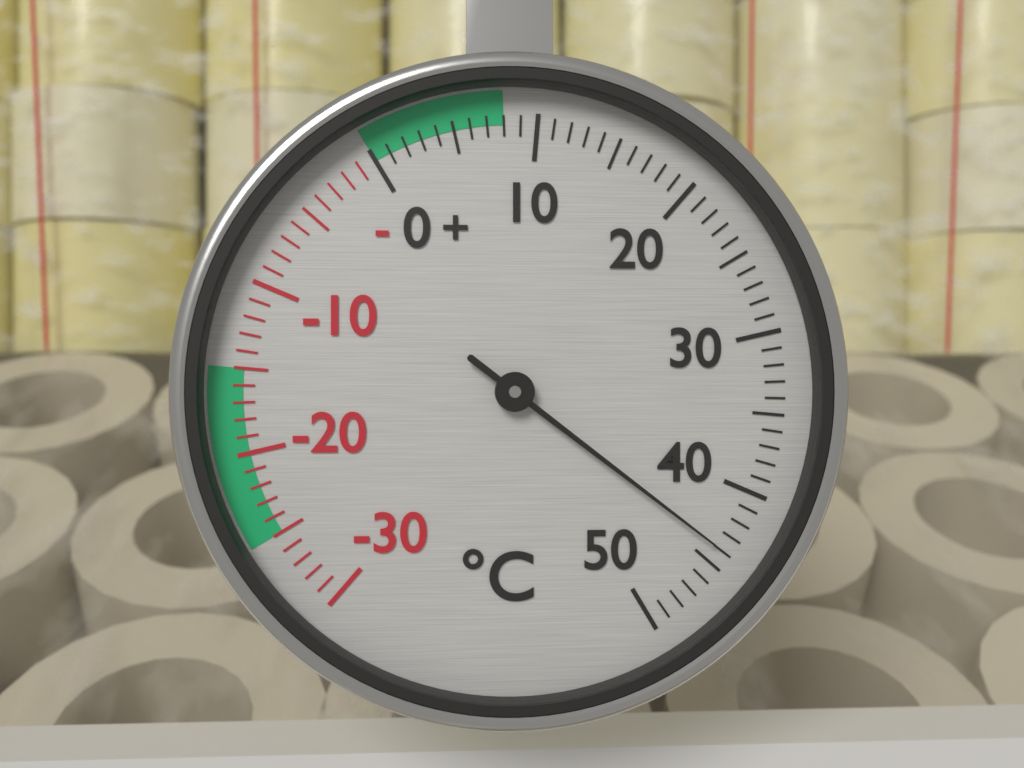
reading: 44 °C
